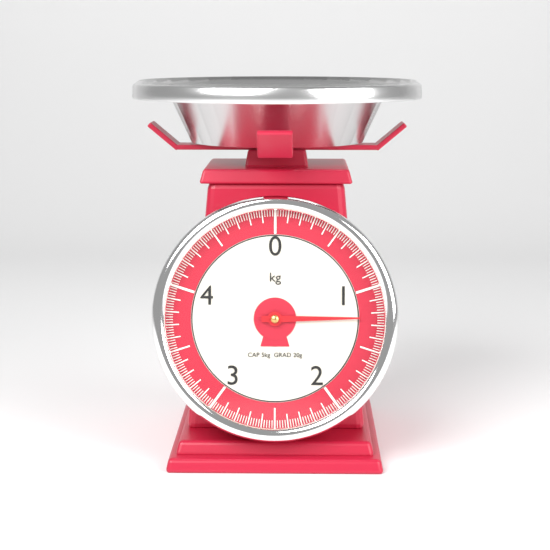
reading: 1.24 kg
